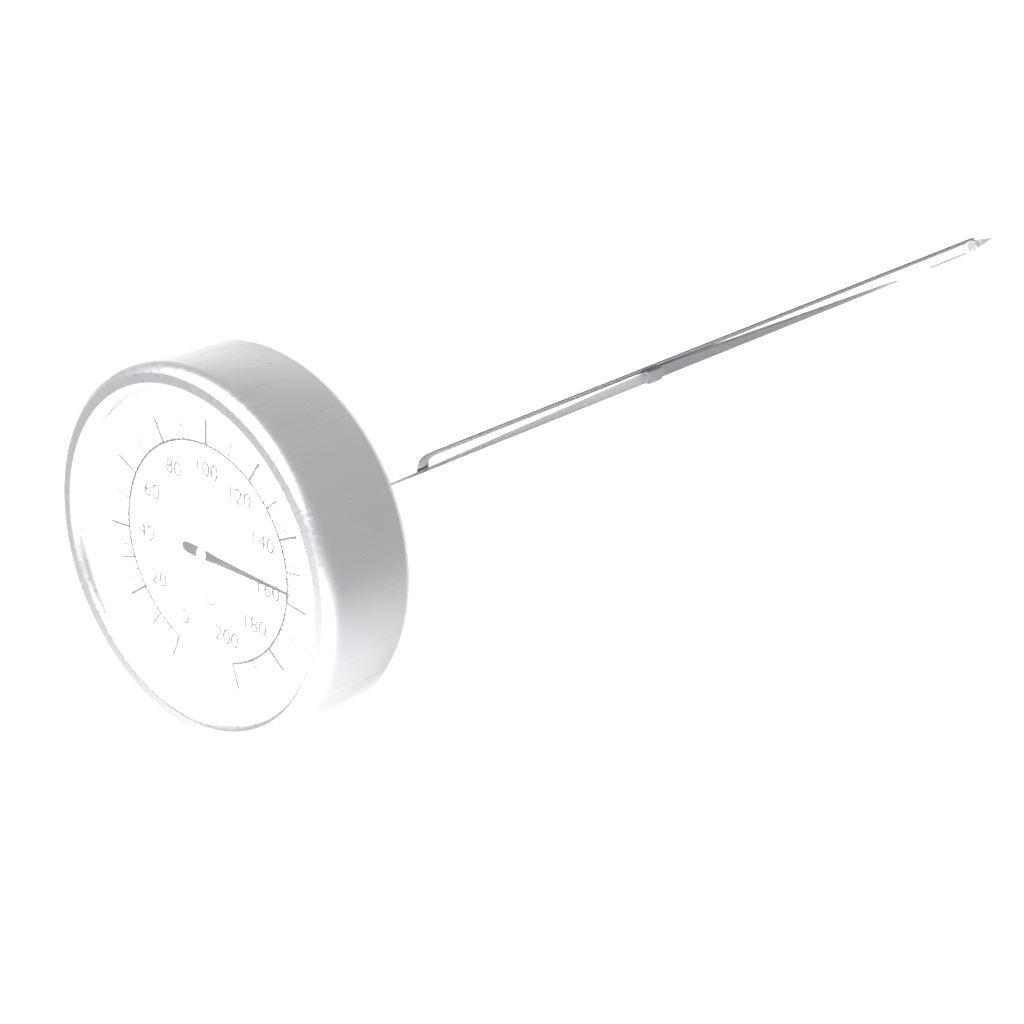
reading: 156 °C
